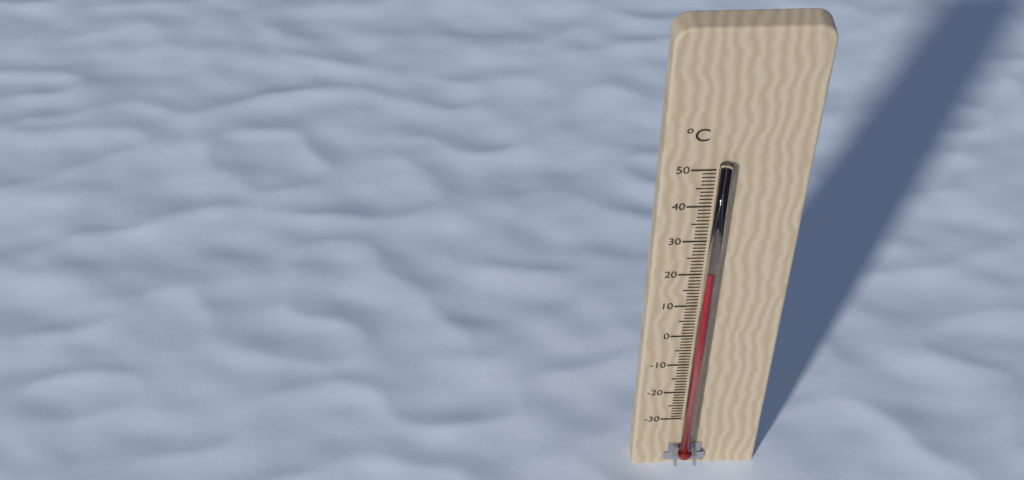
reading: 22 °C
